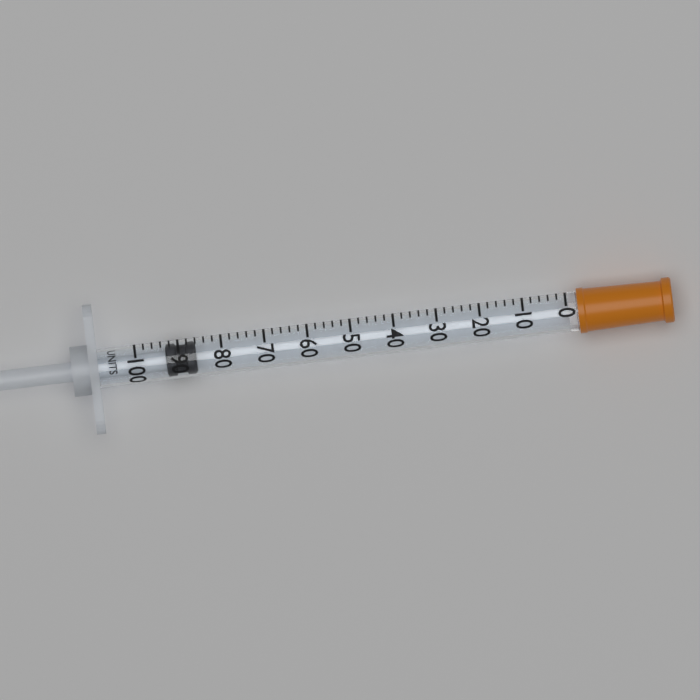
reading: 86 units
